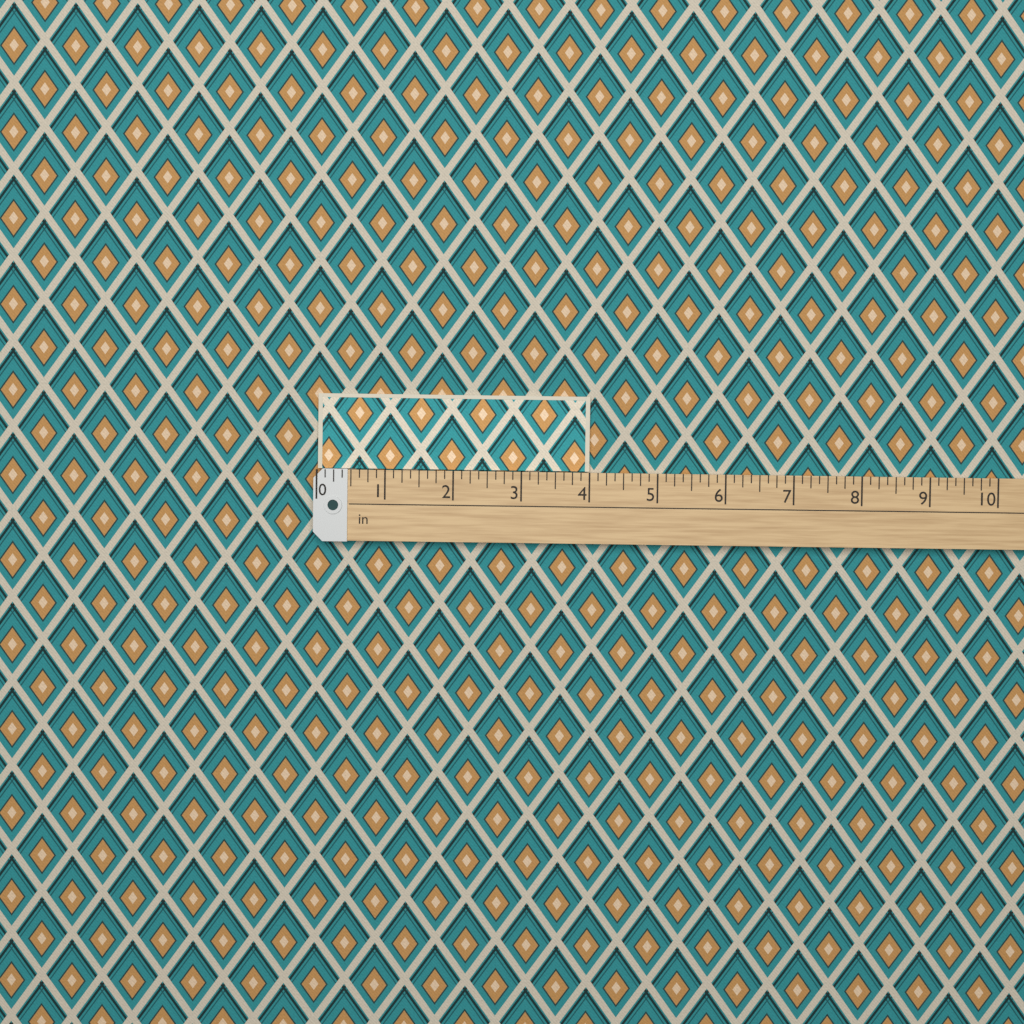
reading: 4.000 in
